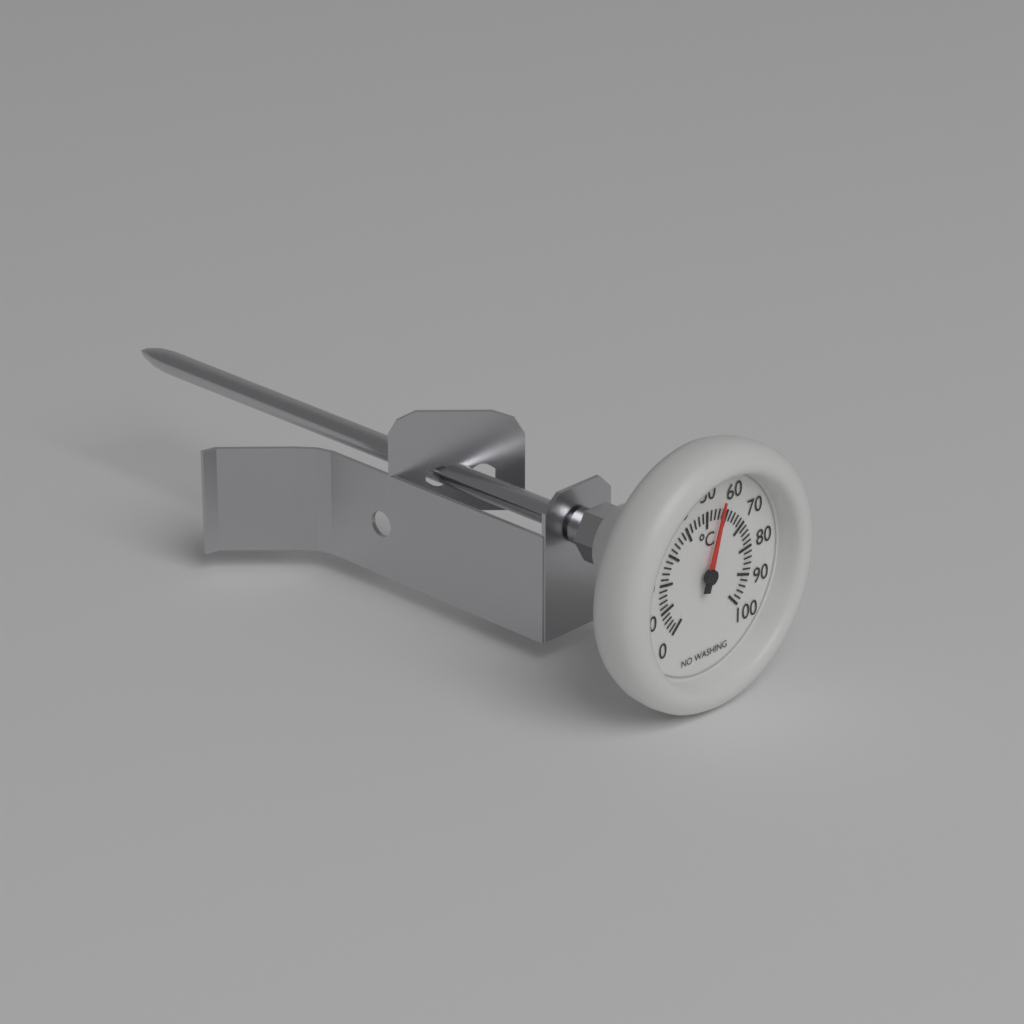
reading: 56 °C
